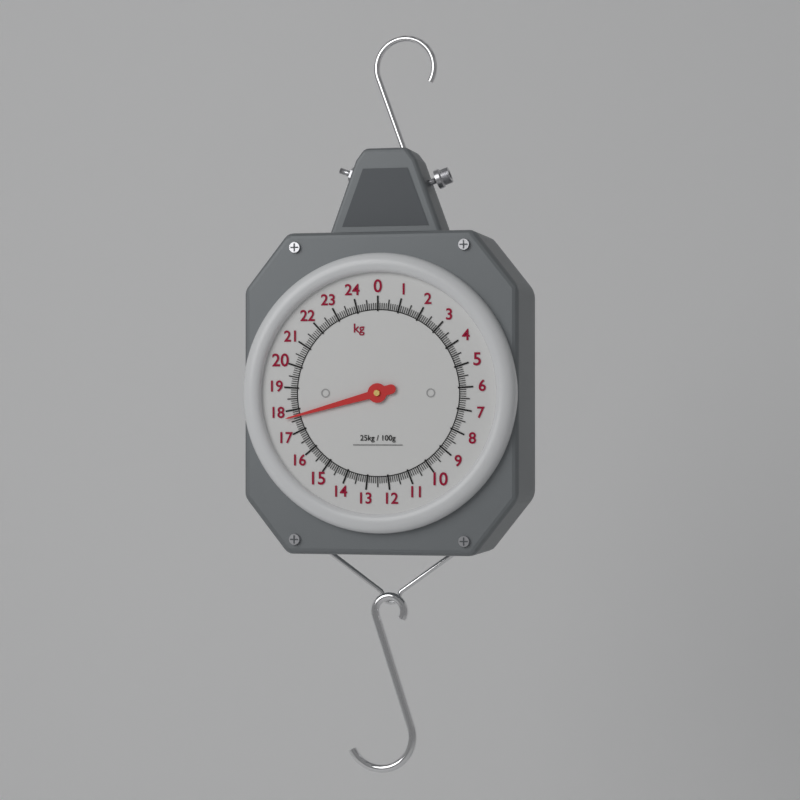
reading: 17.7 kg
